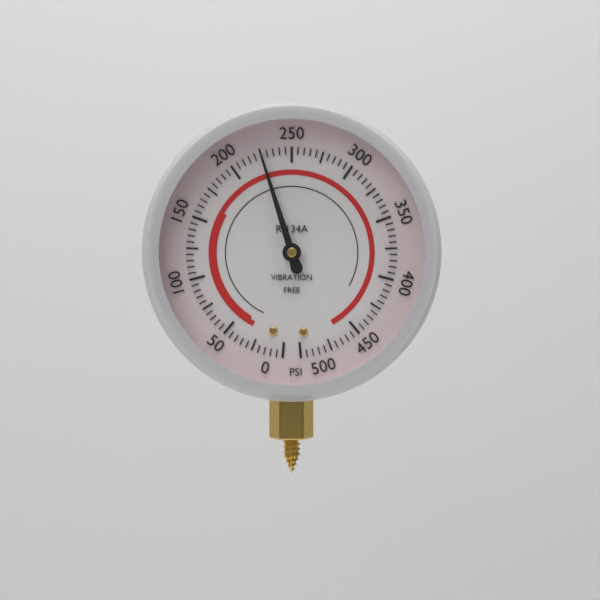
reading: 225 psi
